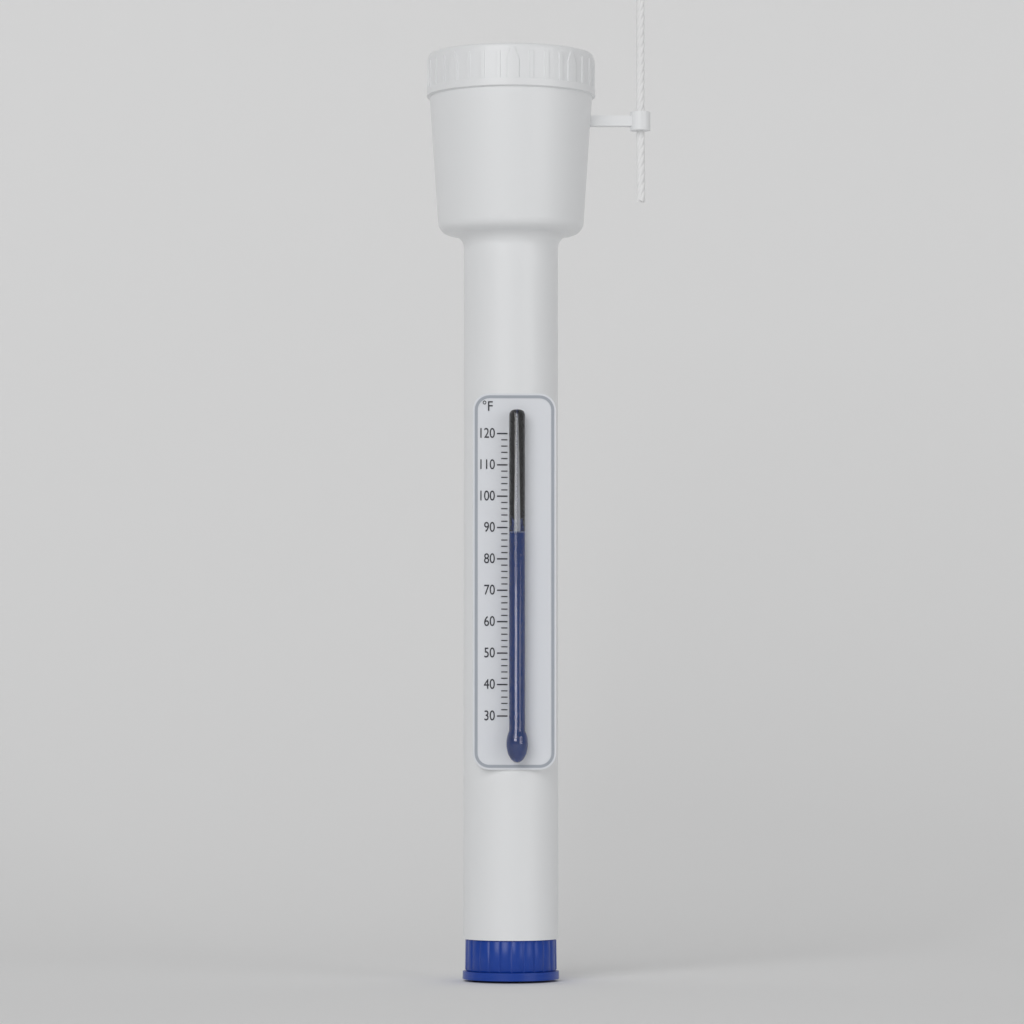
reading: 88 °F
